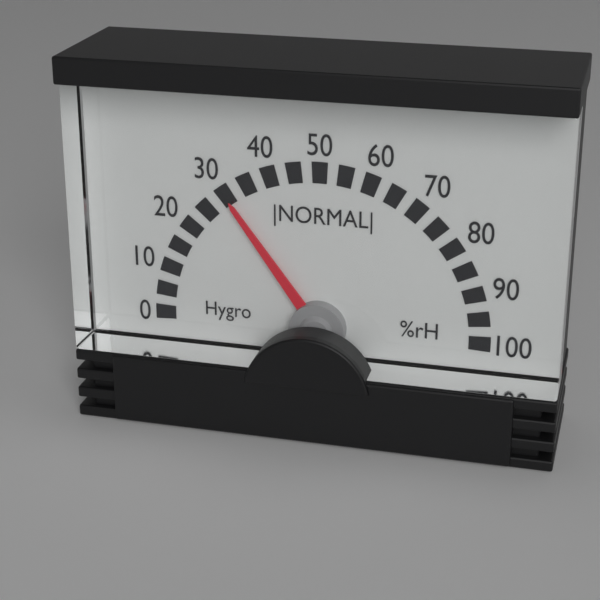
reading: 30 %rH
